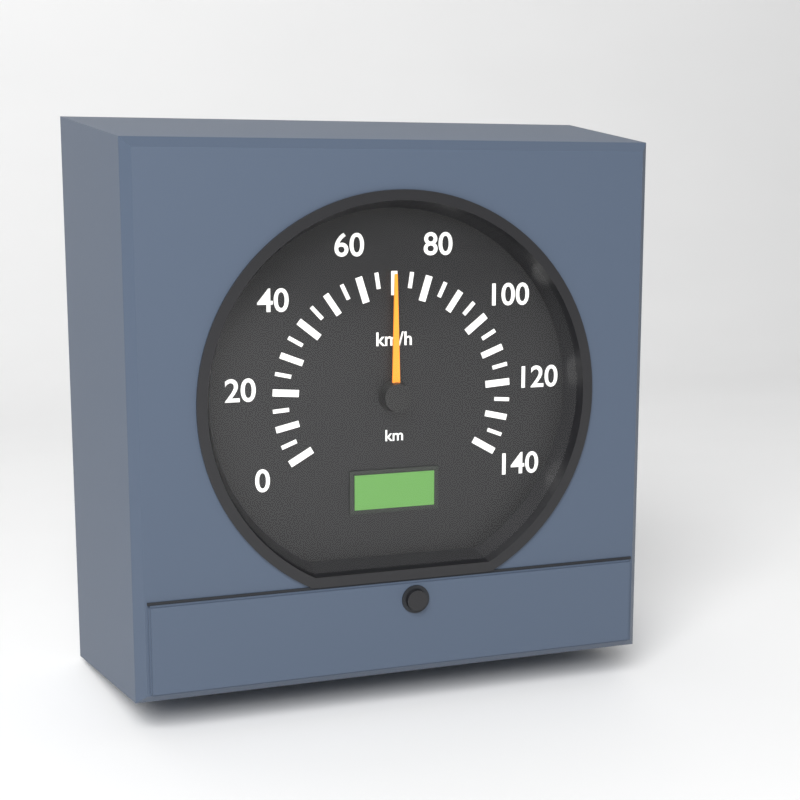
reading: 70 km/h
